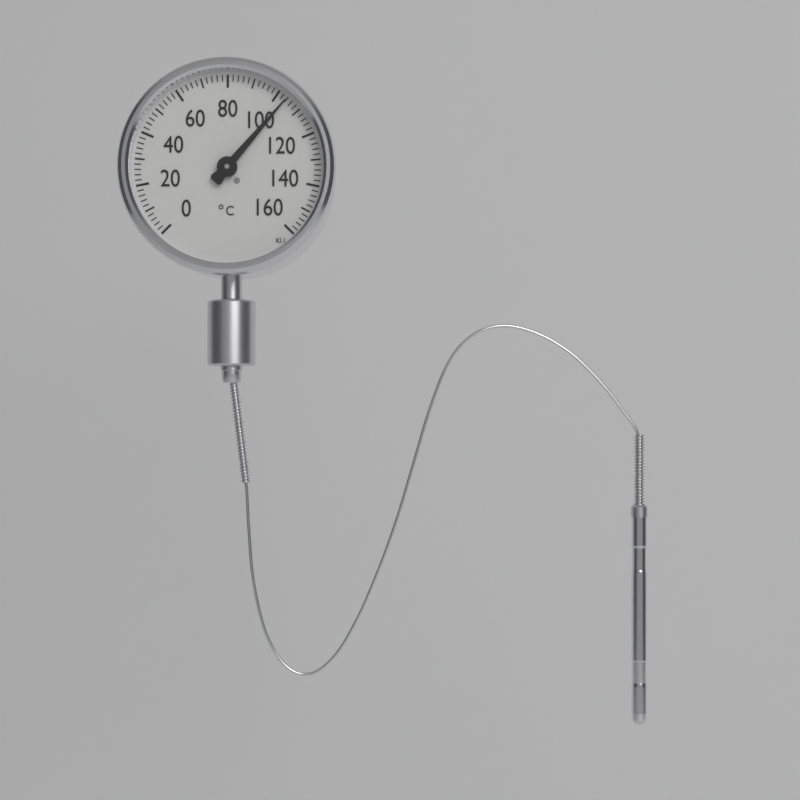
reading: 104 °C
